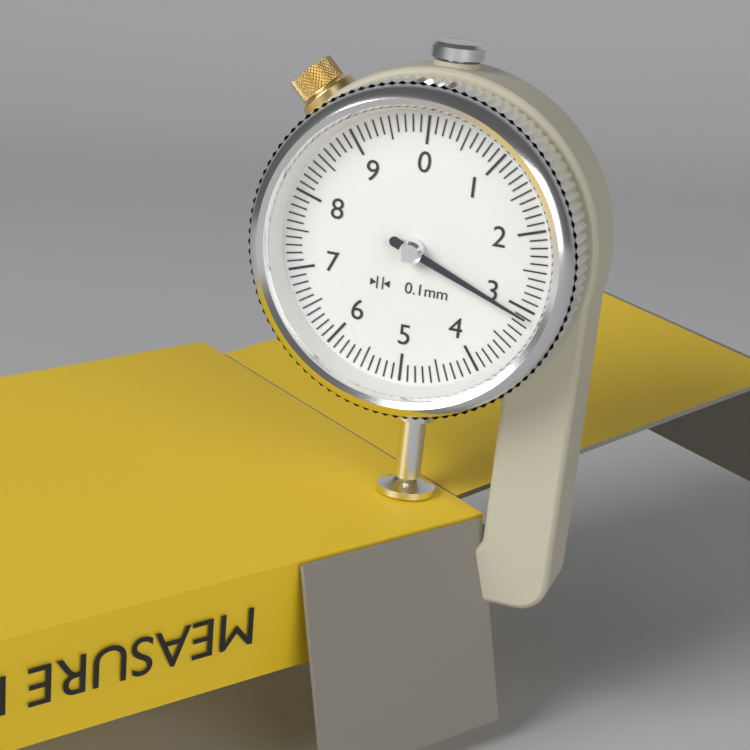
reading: 3.1 mm
